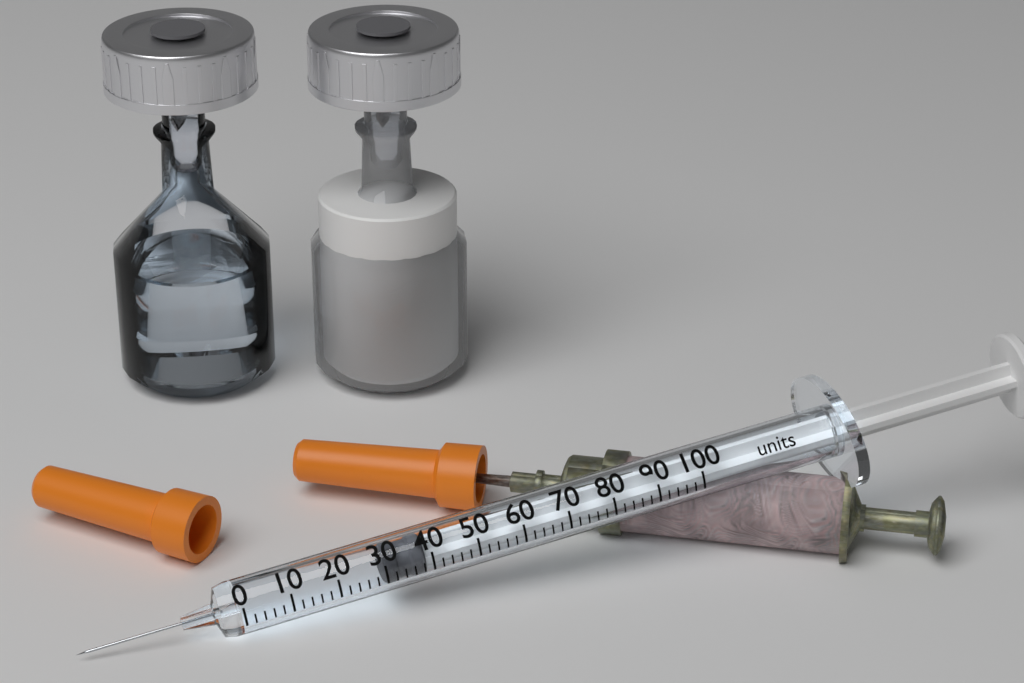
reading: 30 units
